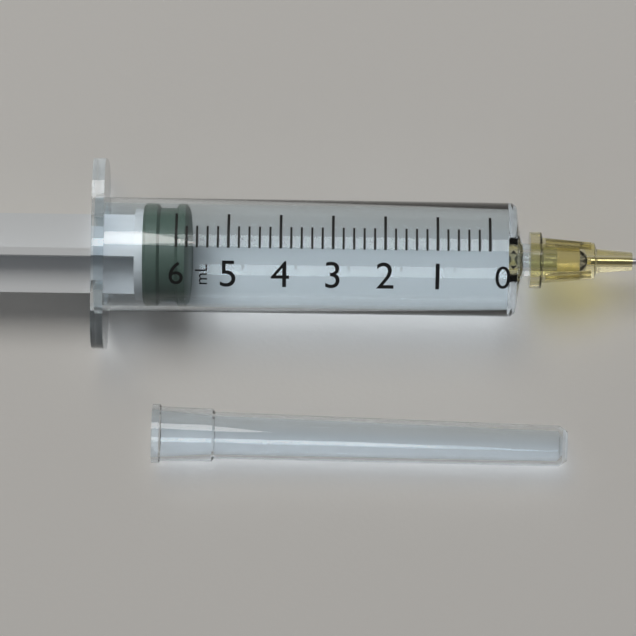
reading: 5.8 ml
